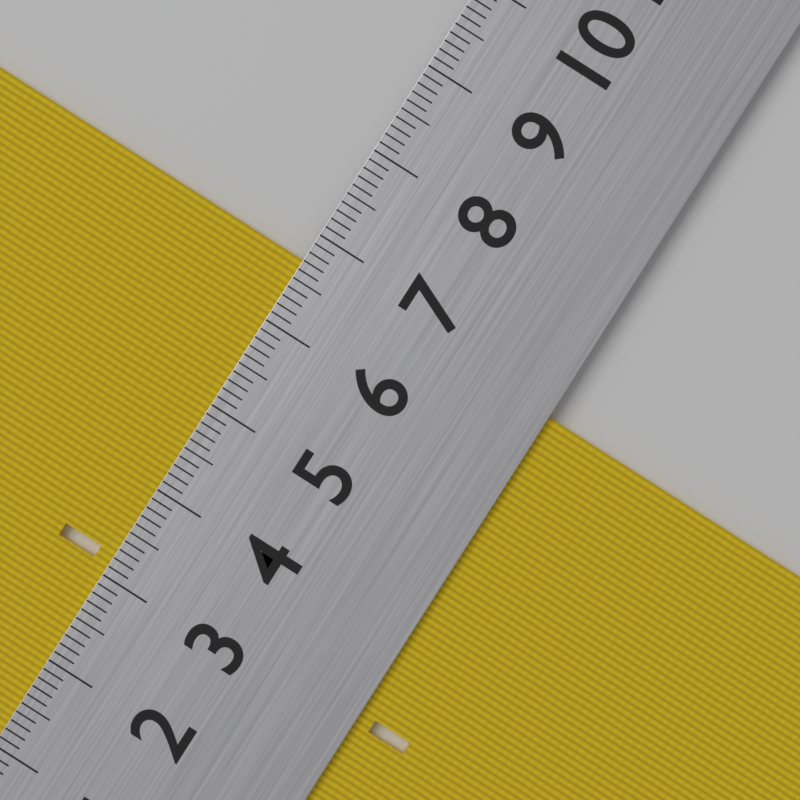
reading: 6.7 cm
